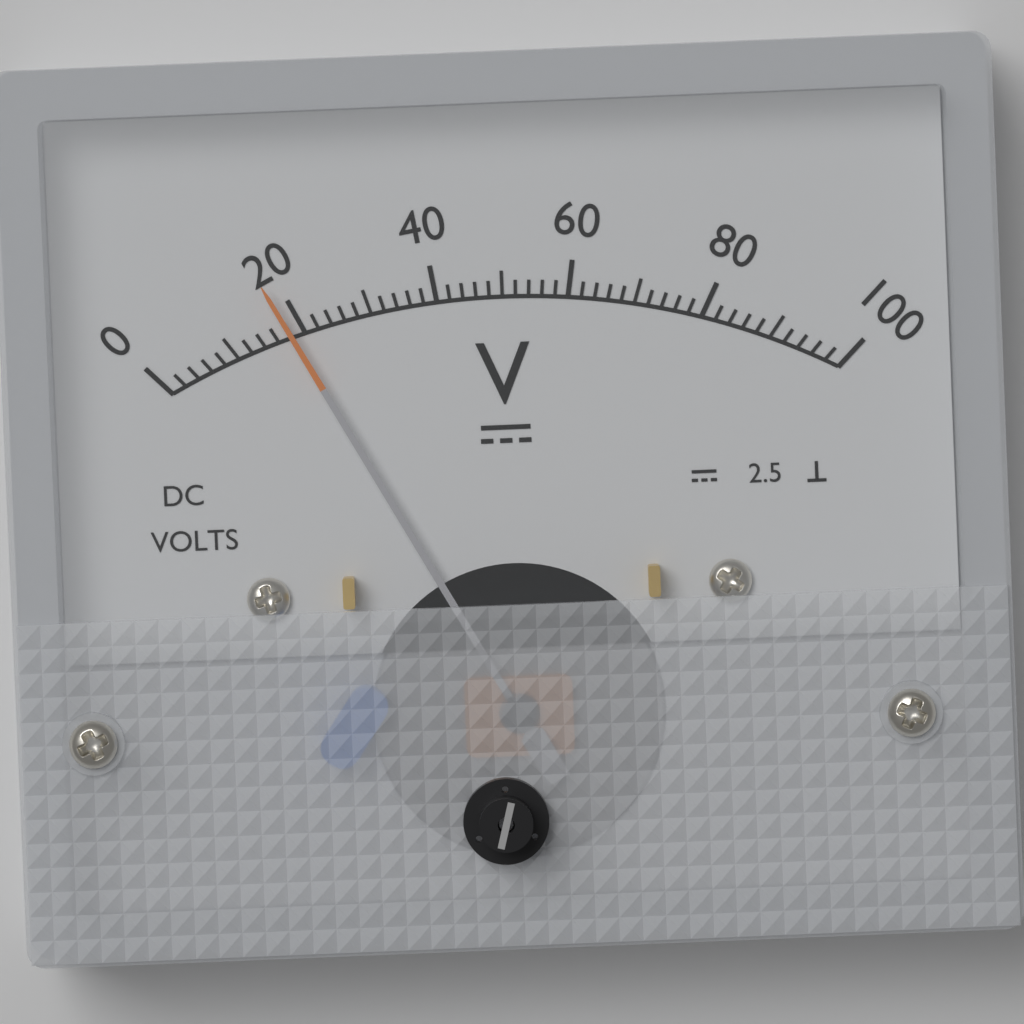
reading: 18 V
